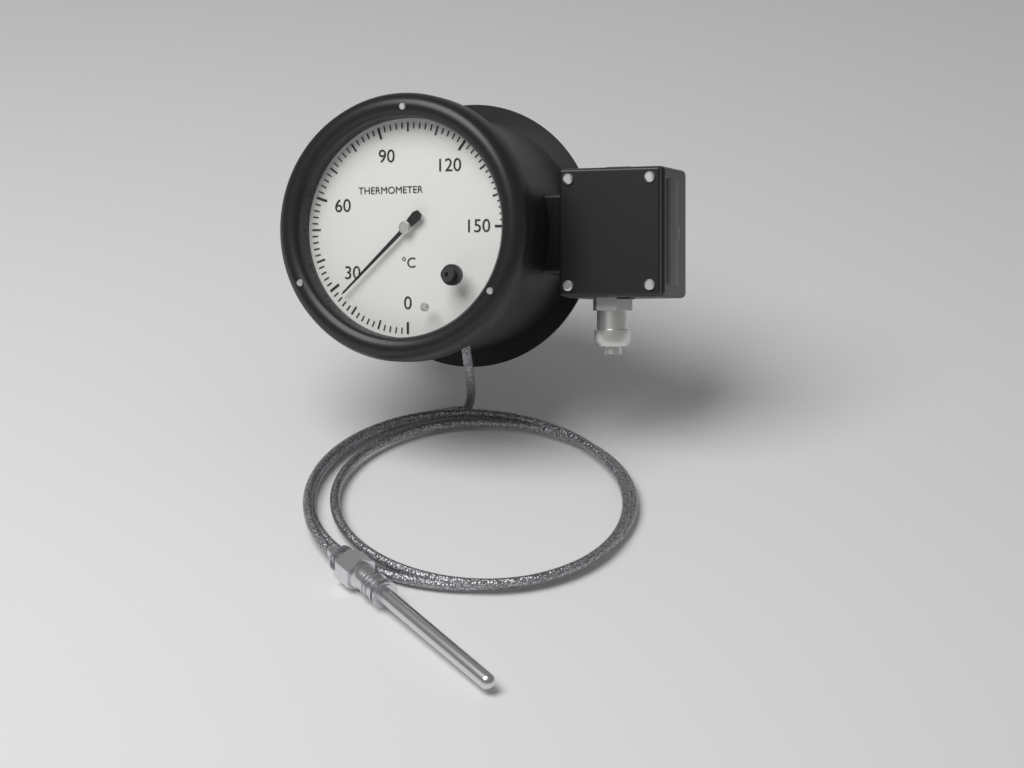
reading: 26 °C
